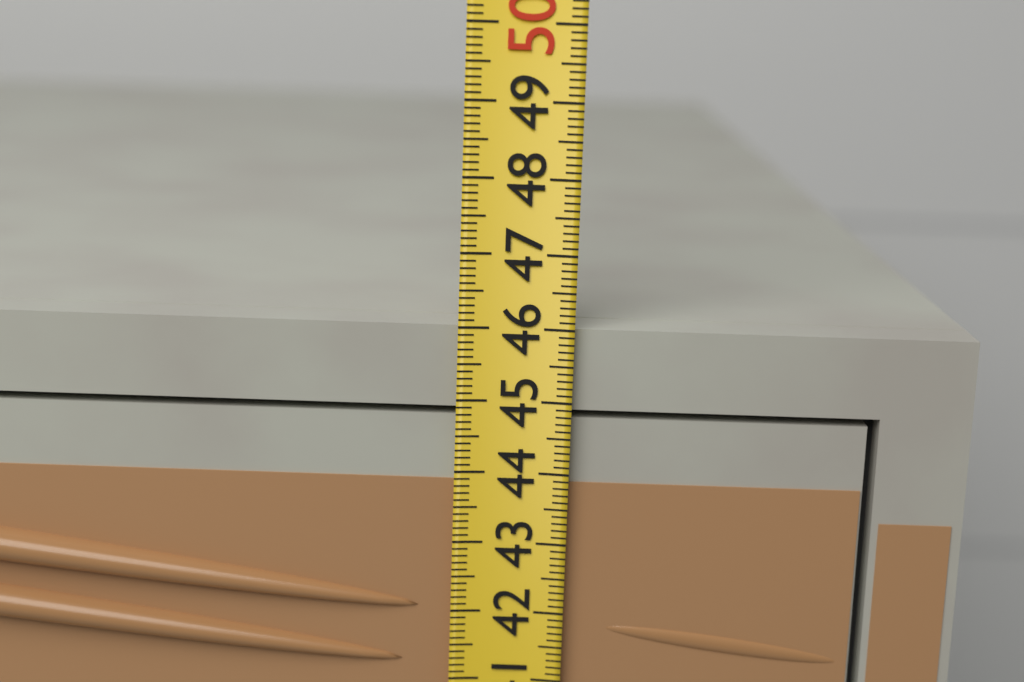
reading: 46.0 (no unit)
